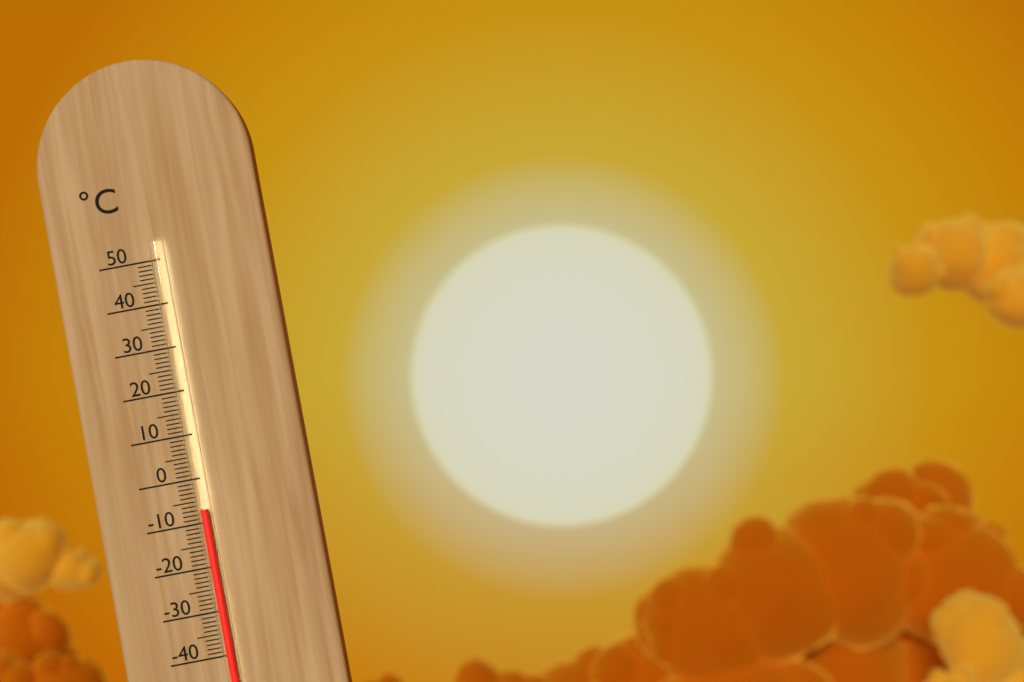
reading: -7 °C
